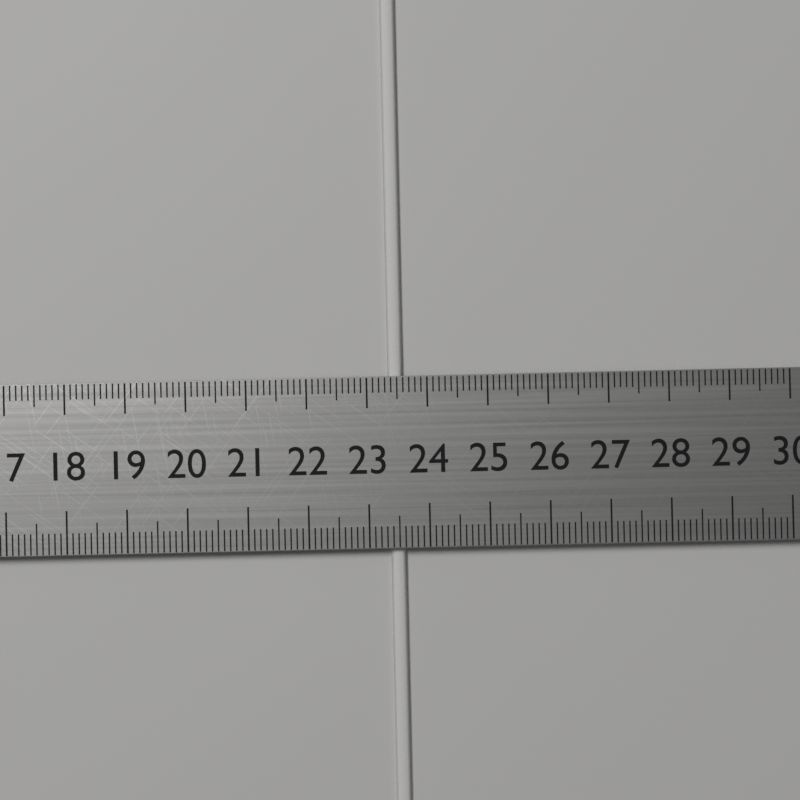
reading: 23.6 cm
